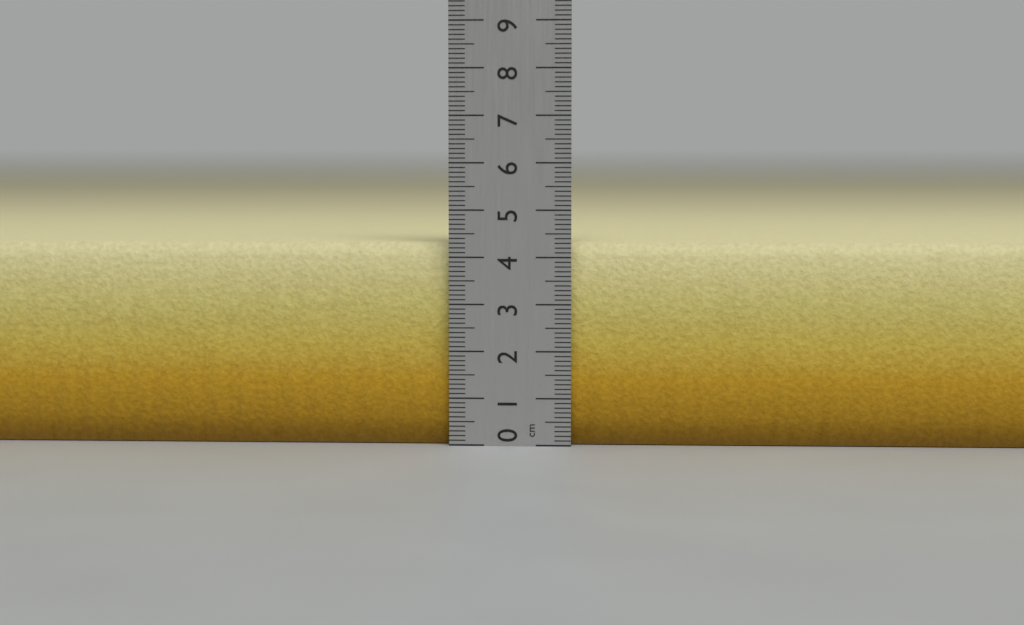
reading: 4.3 cm
